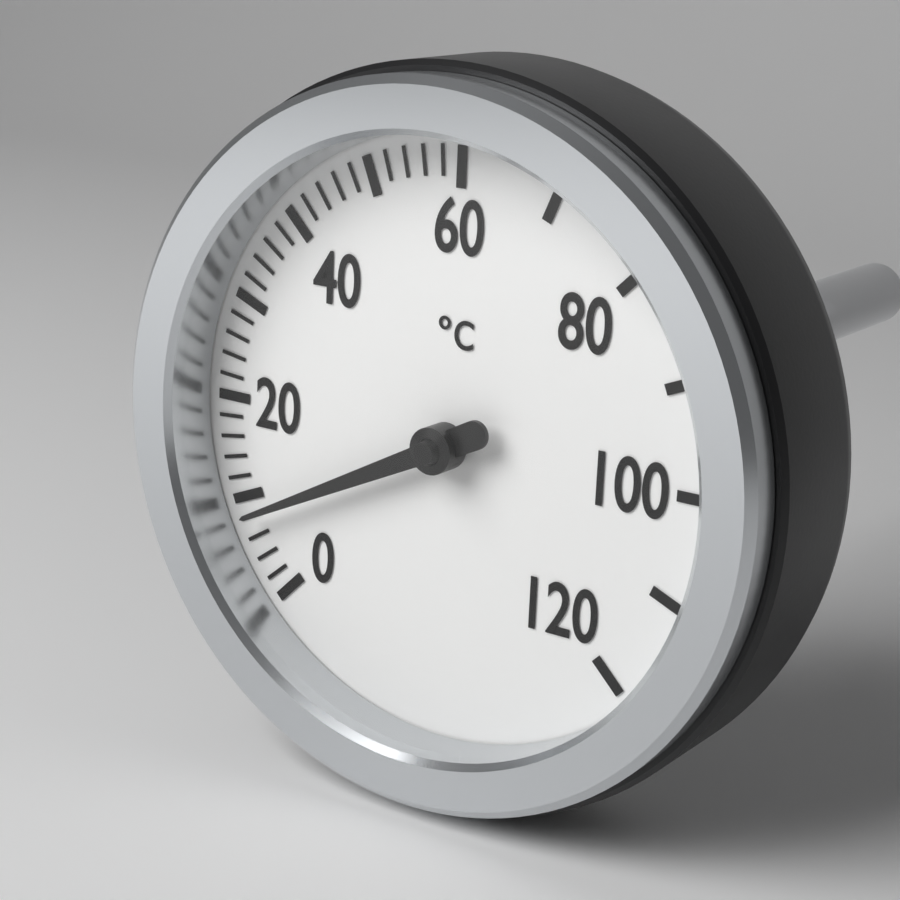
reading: 8 °C
